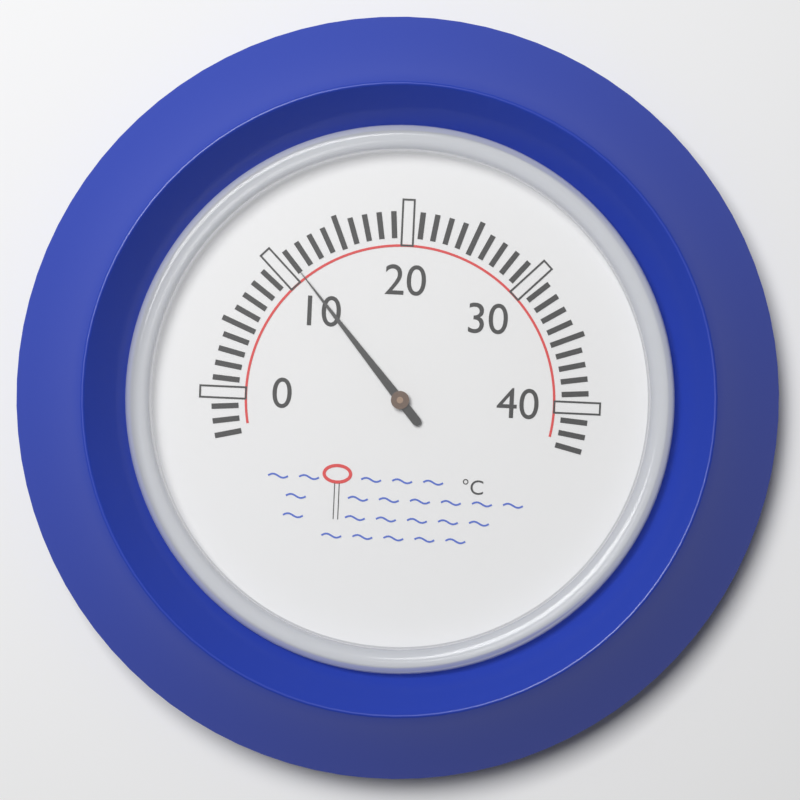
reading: 11 °C
